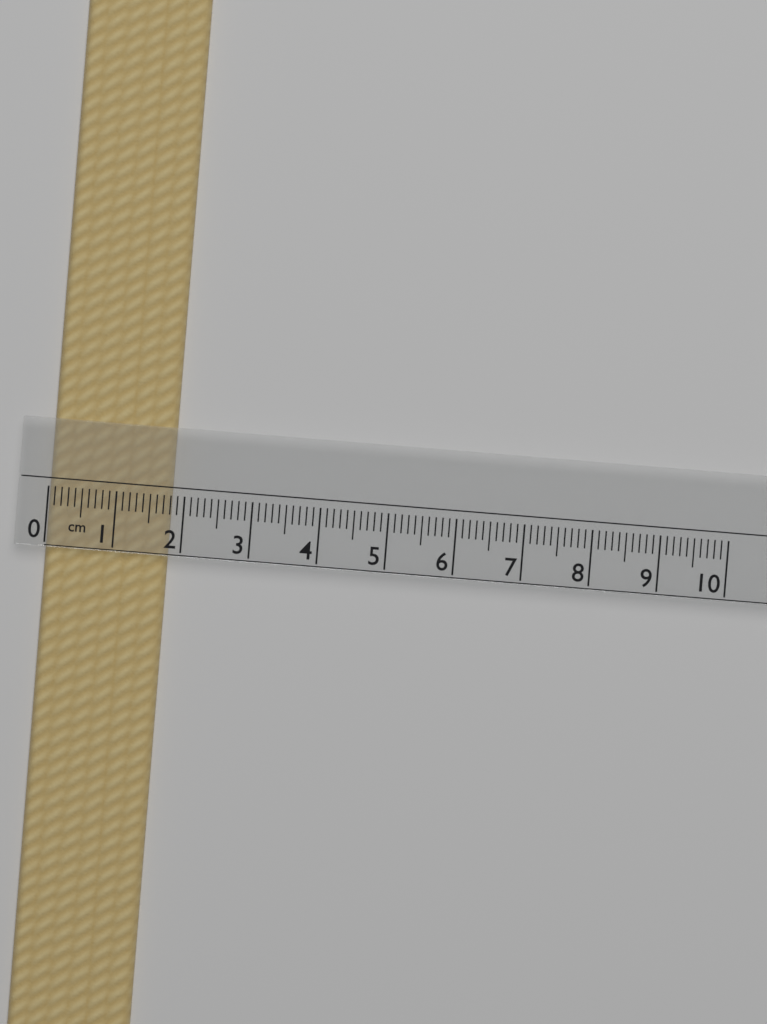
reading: 1.8 cm
